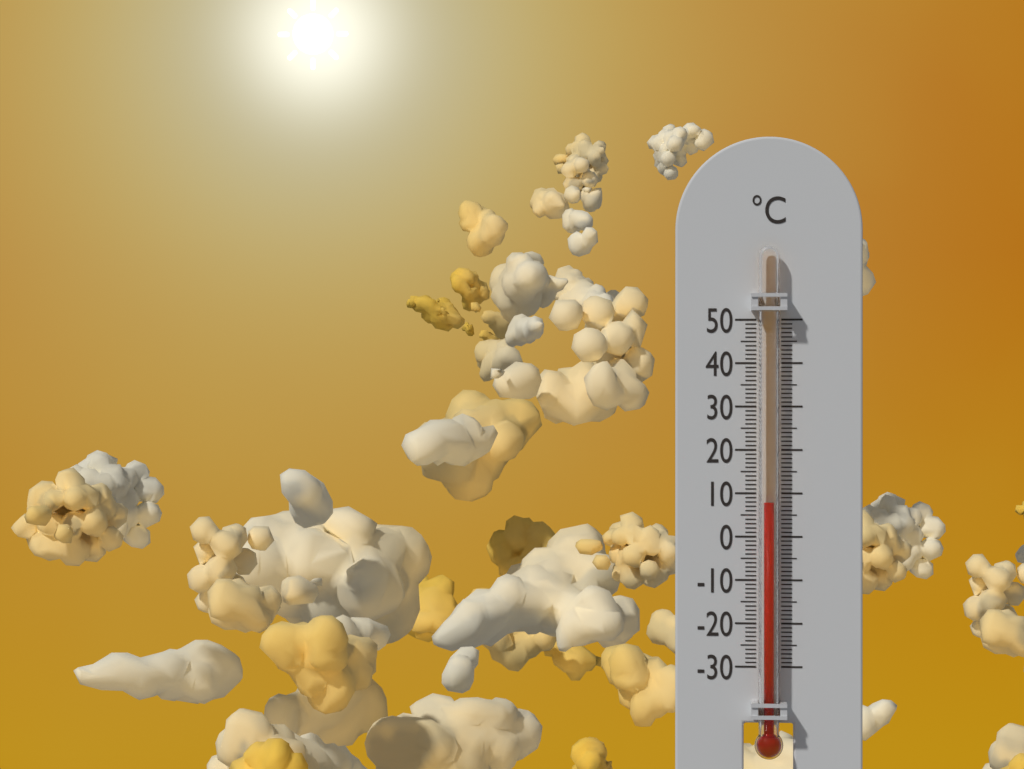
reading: 8 °C
